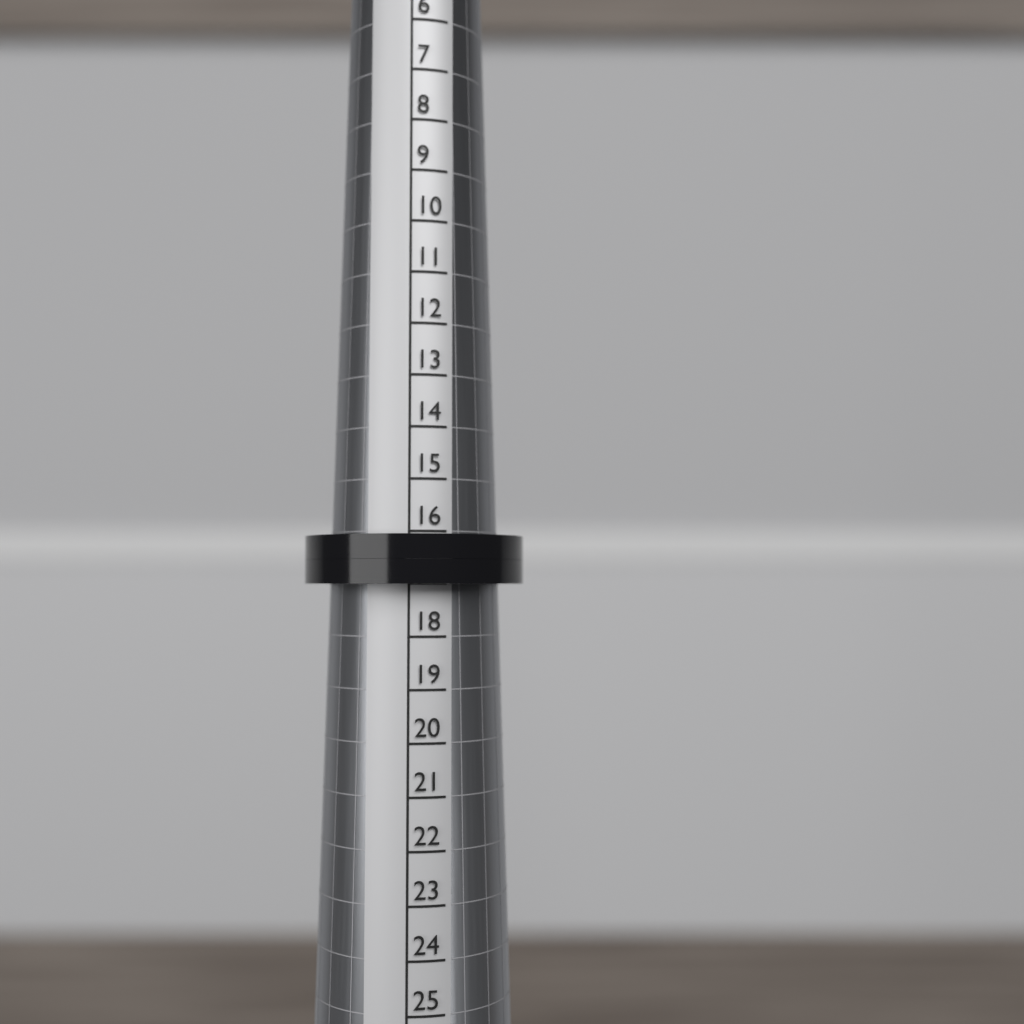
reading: 17 (no unit)
